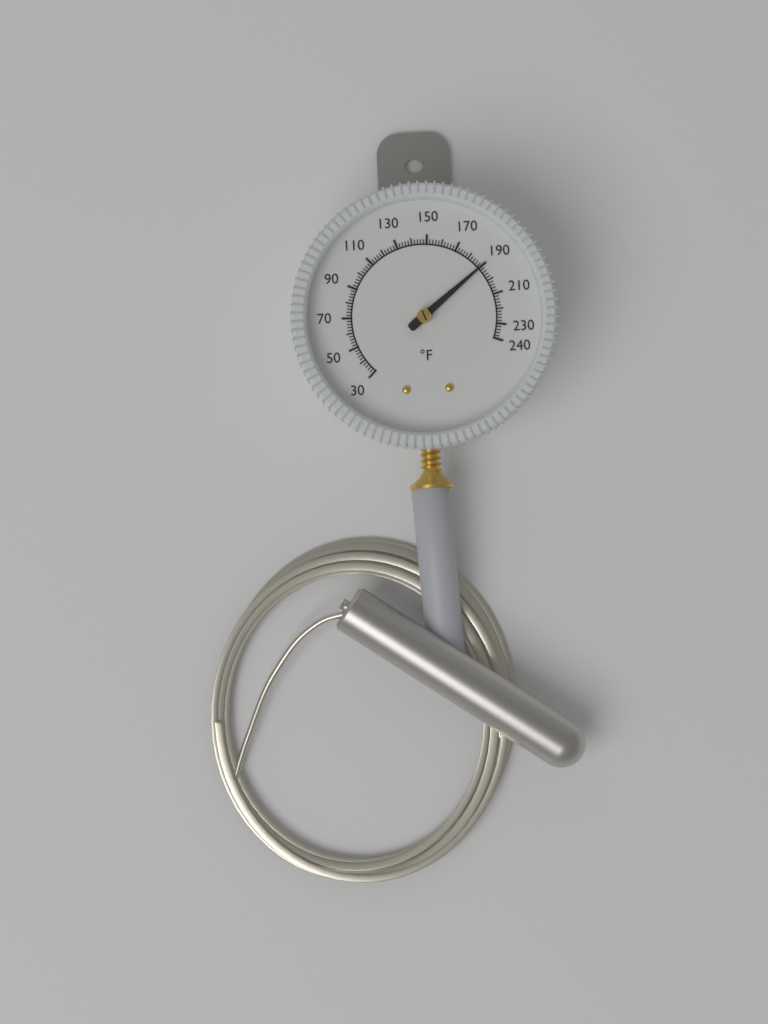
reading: 190 °F
